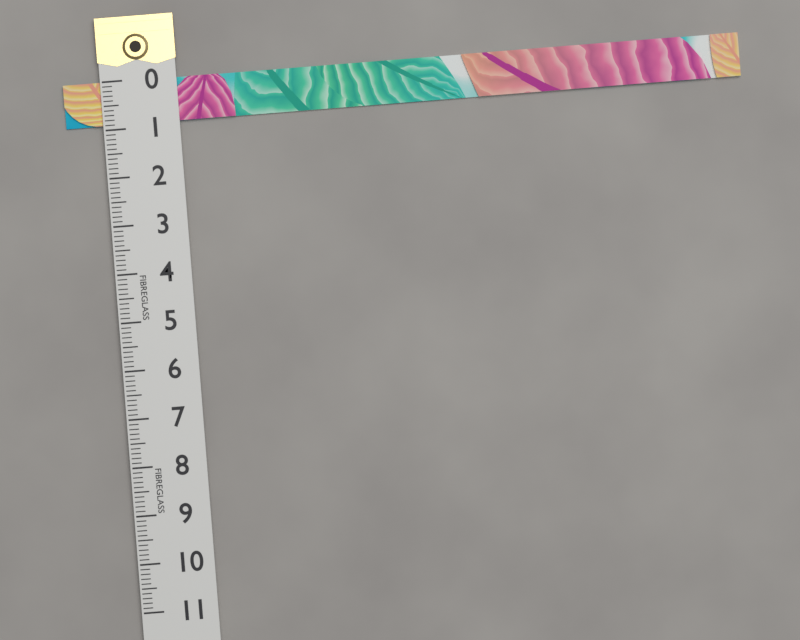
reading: 0.9 (no unit)
